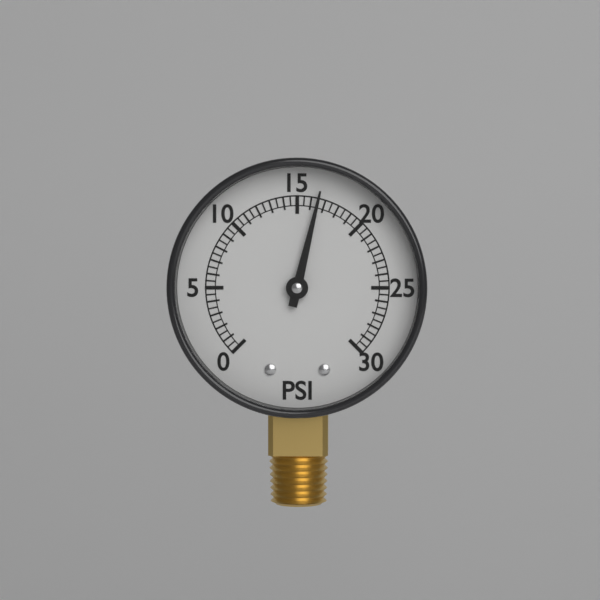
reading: 16.5 psi
